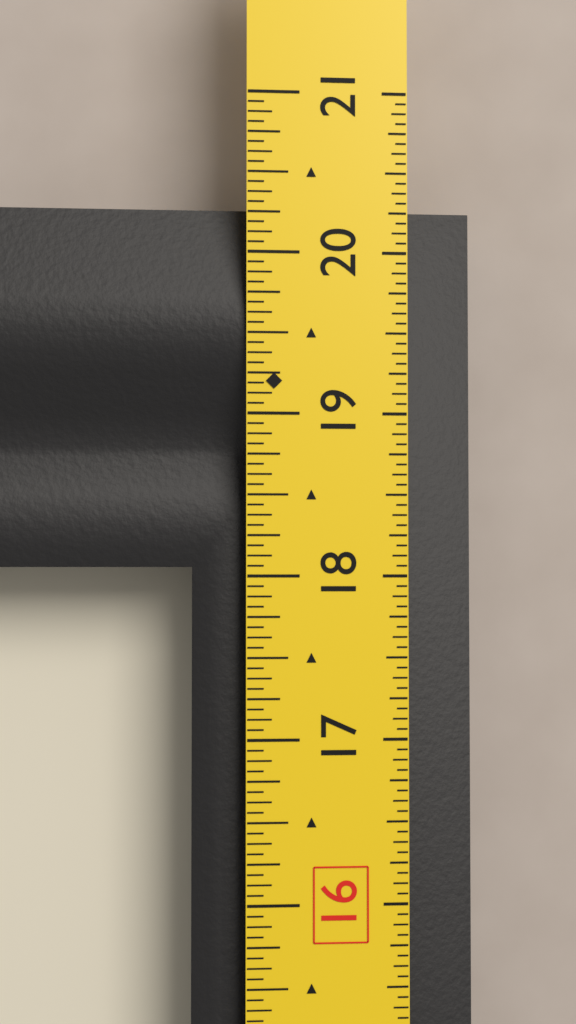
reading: 20.3125 in
